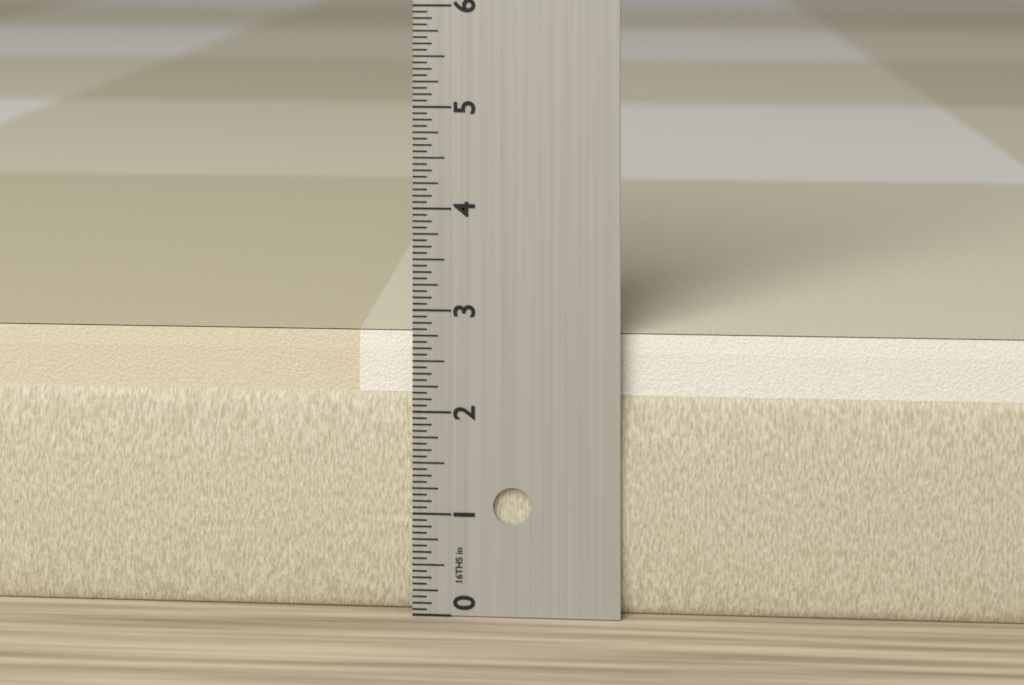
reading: 2.7500 in
